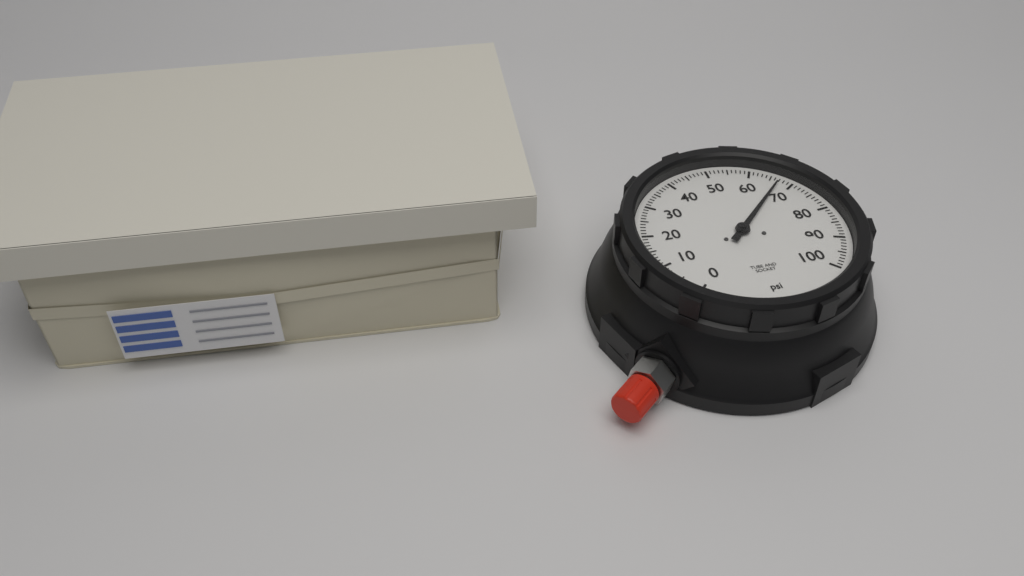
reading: 67 psi
